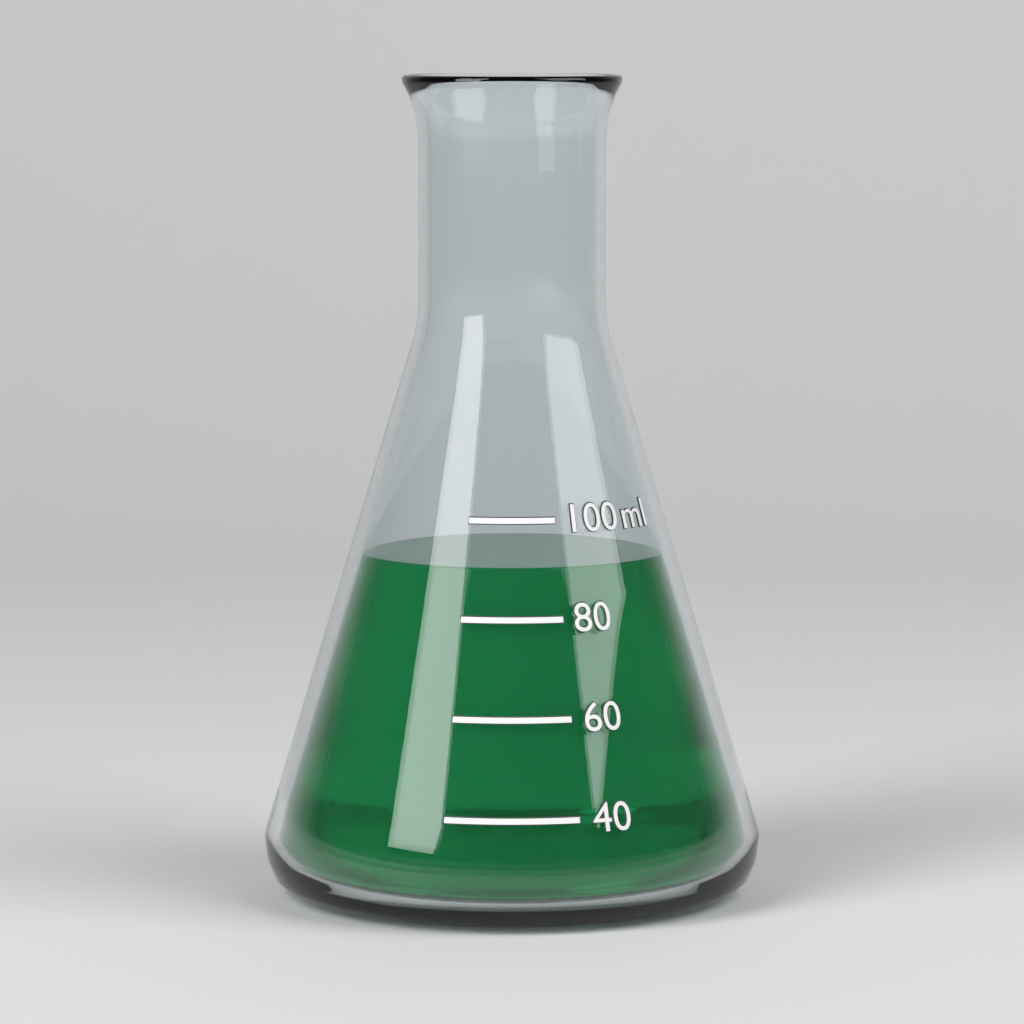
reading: 90 ml
